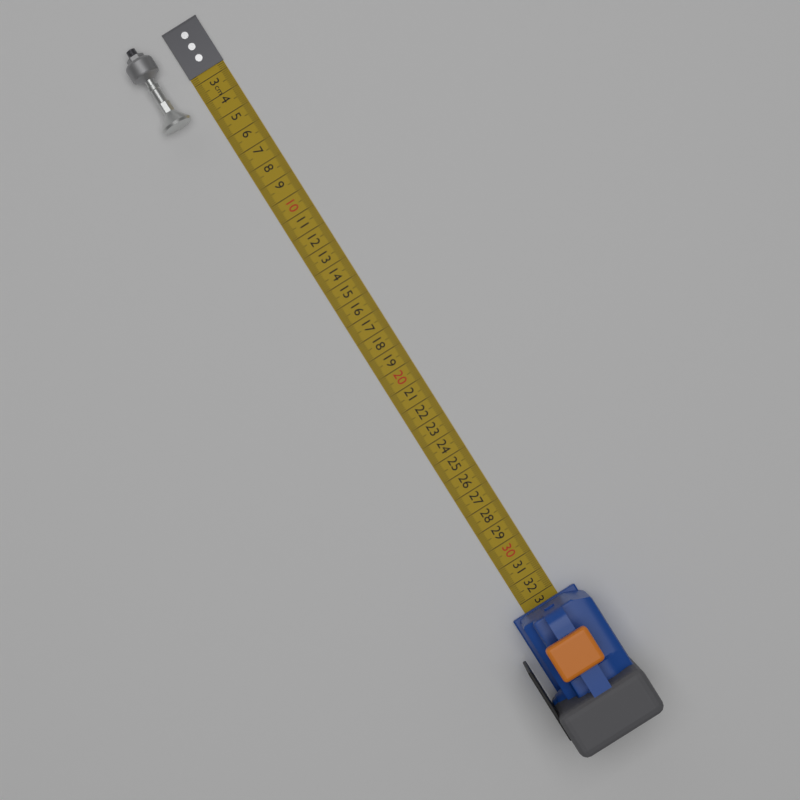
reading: 4.4 cm
